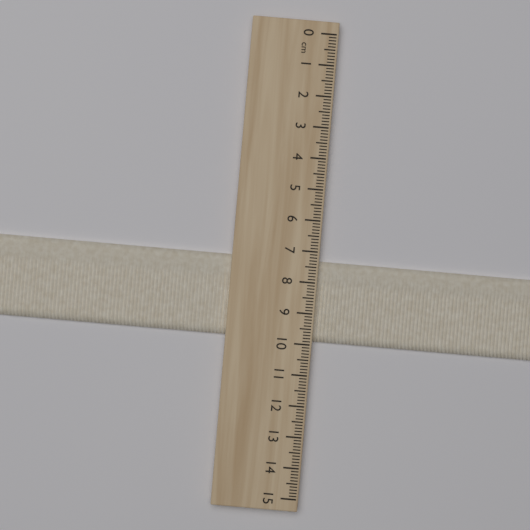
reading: 9.9 cm
